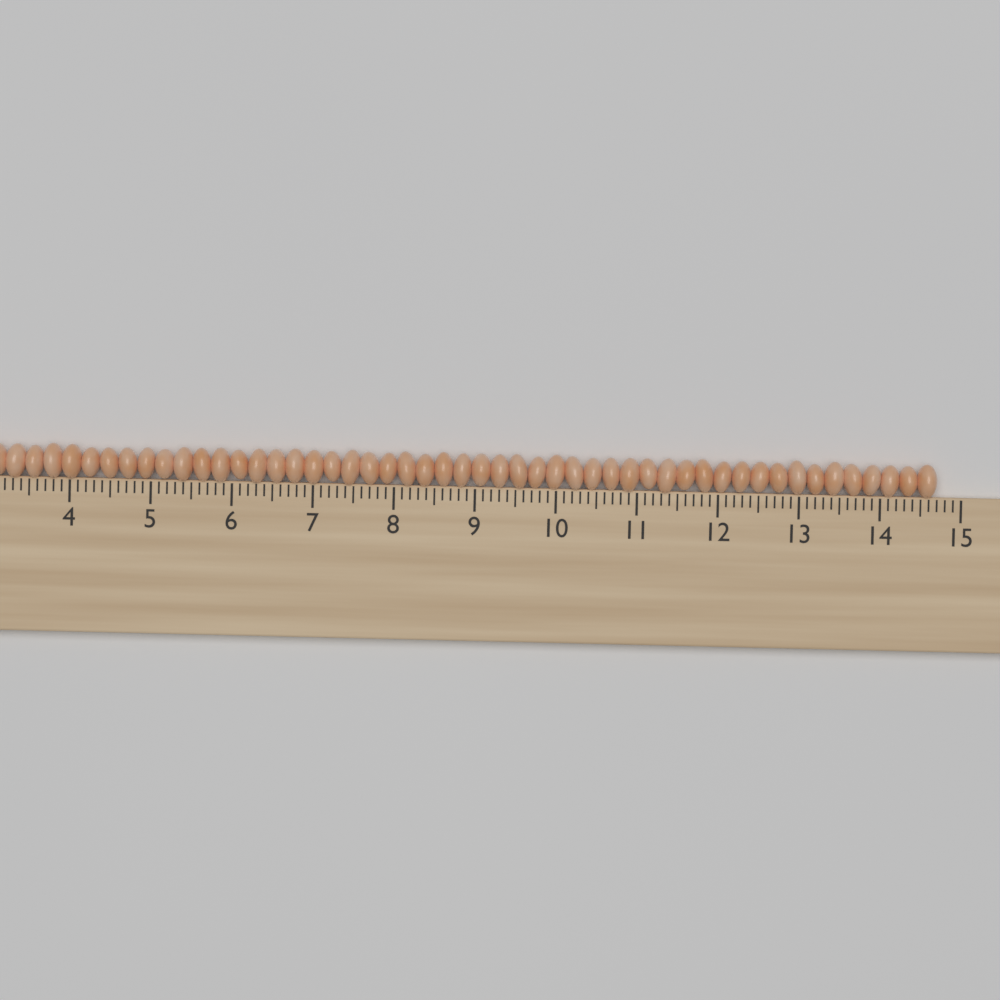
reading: 14.7 cm
